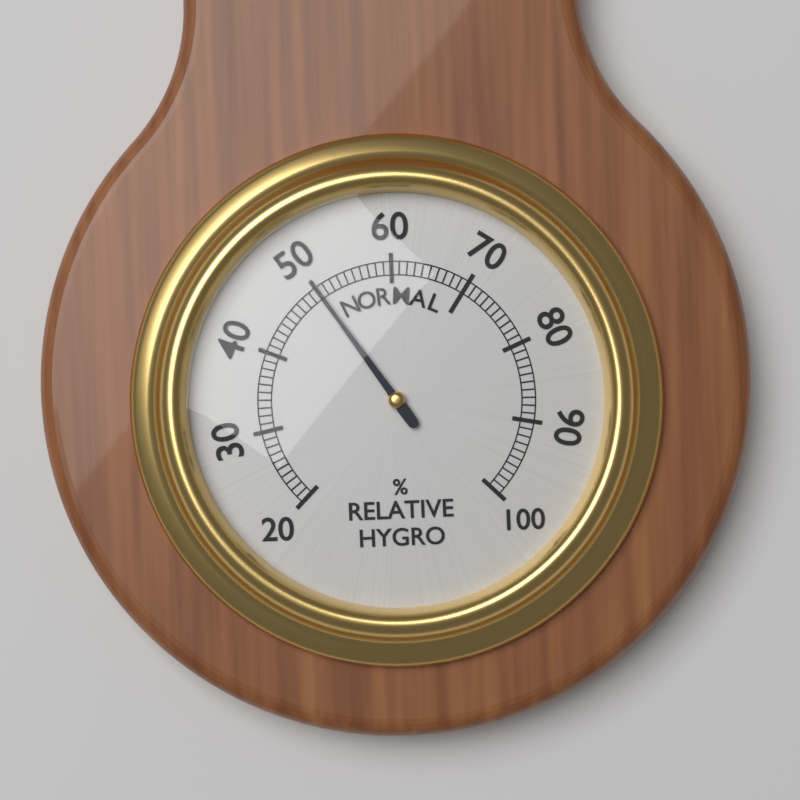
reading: 50 %
